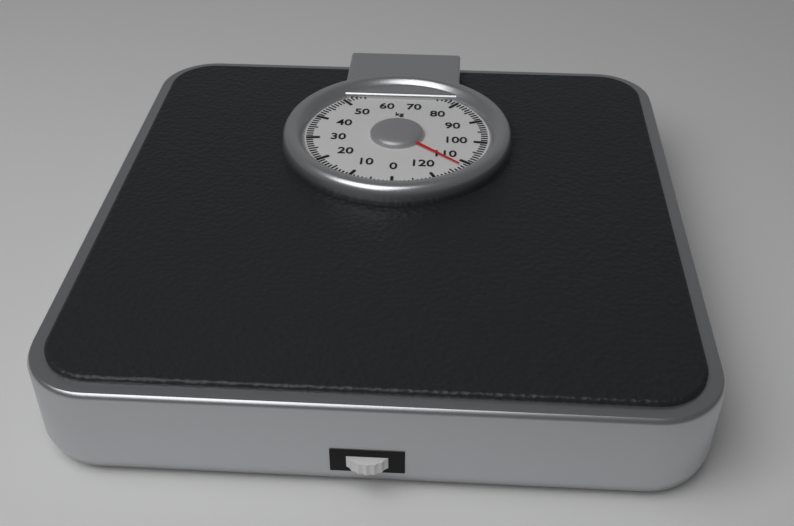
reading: 112 kg
